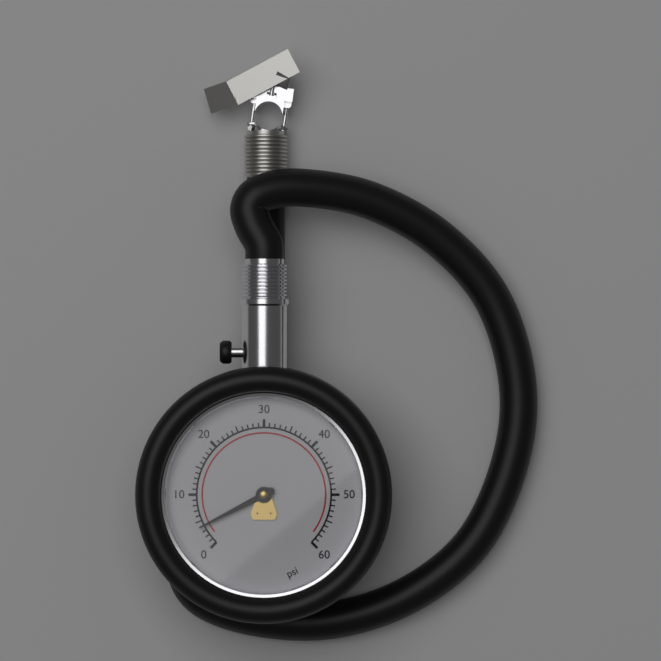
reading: 4 psi
